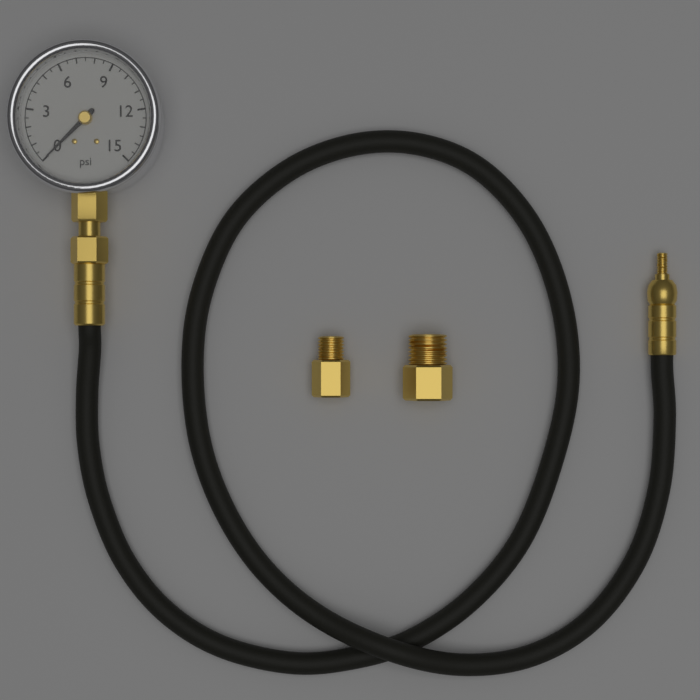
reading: 0.0 psi
